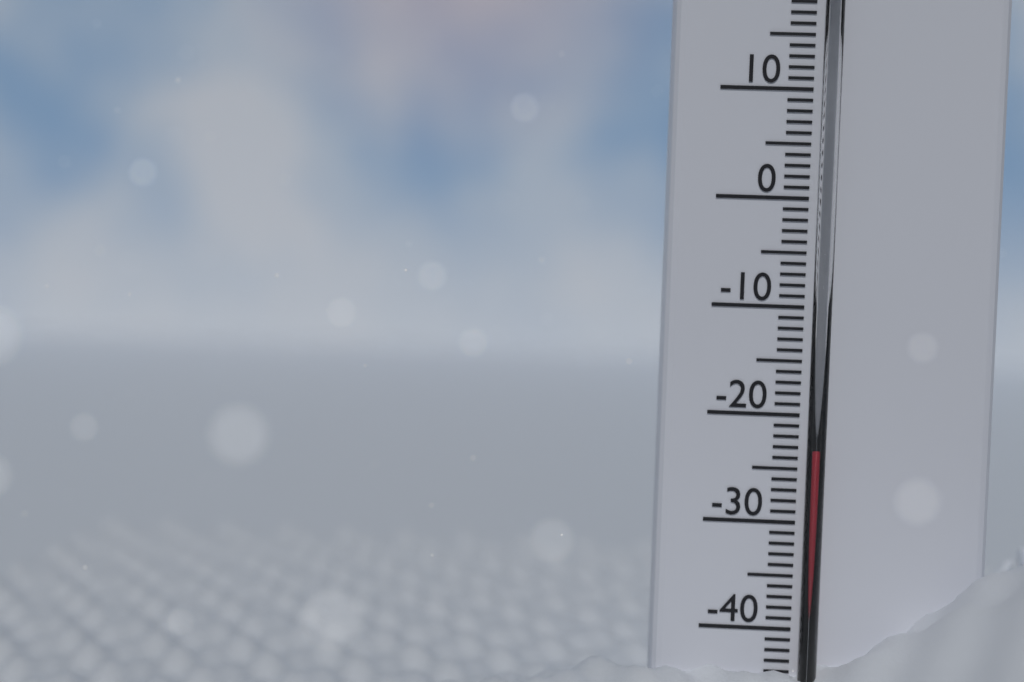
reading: -23 °C
